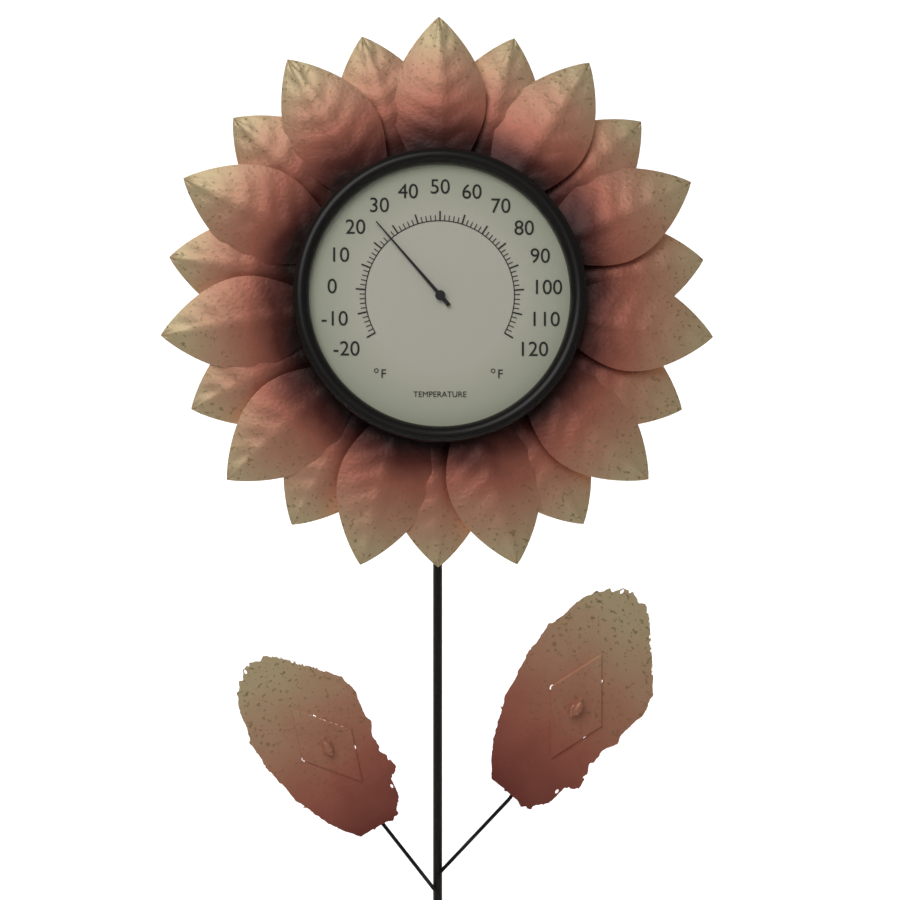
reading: 26 °F
